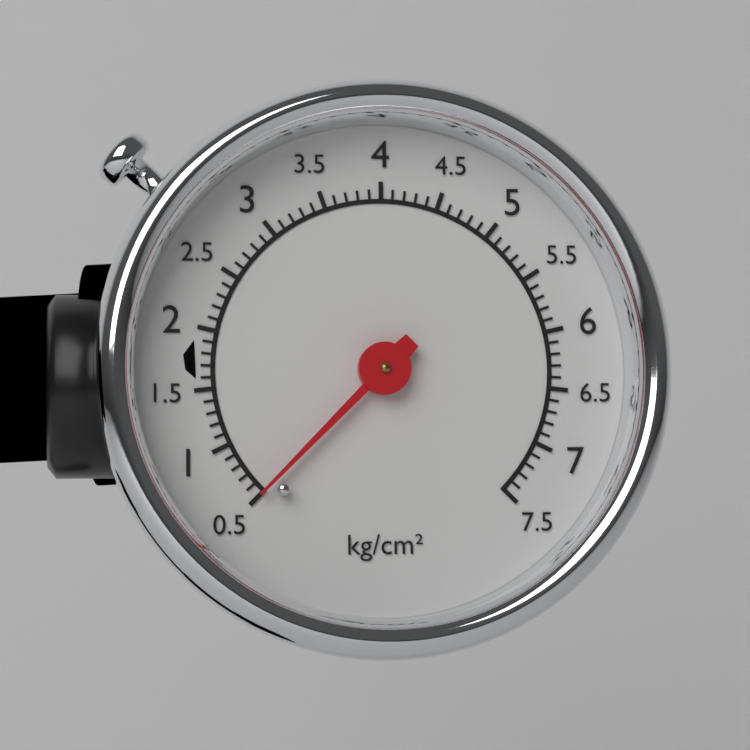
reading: 0.5 kg/cm²
